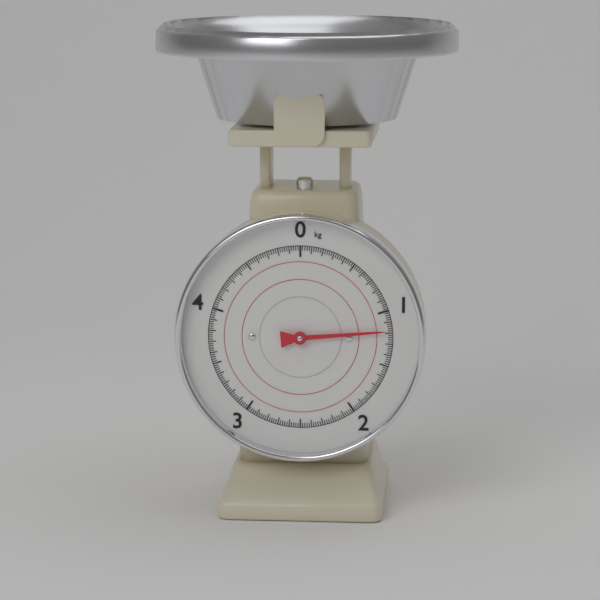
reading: 1.18 kg
